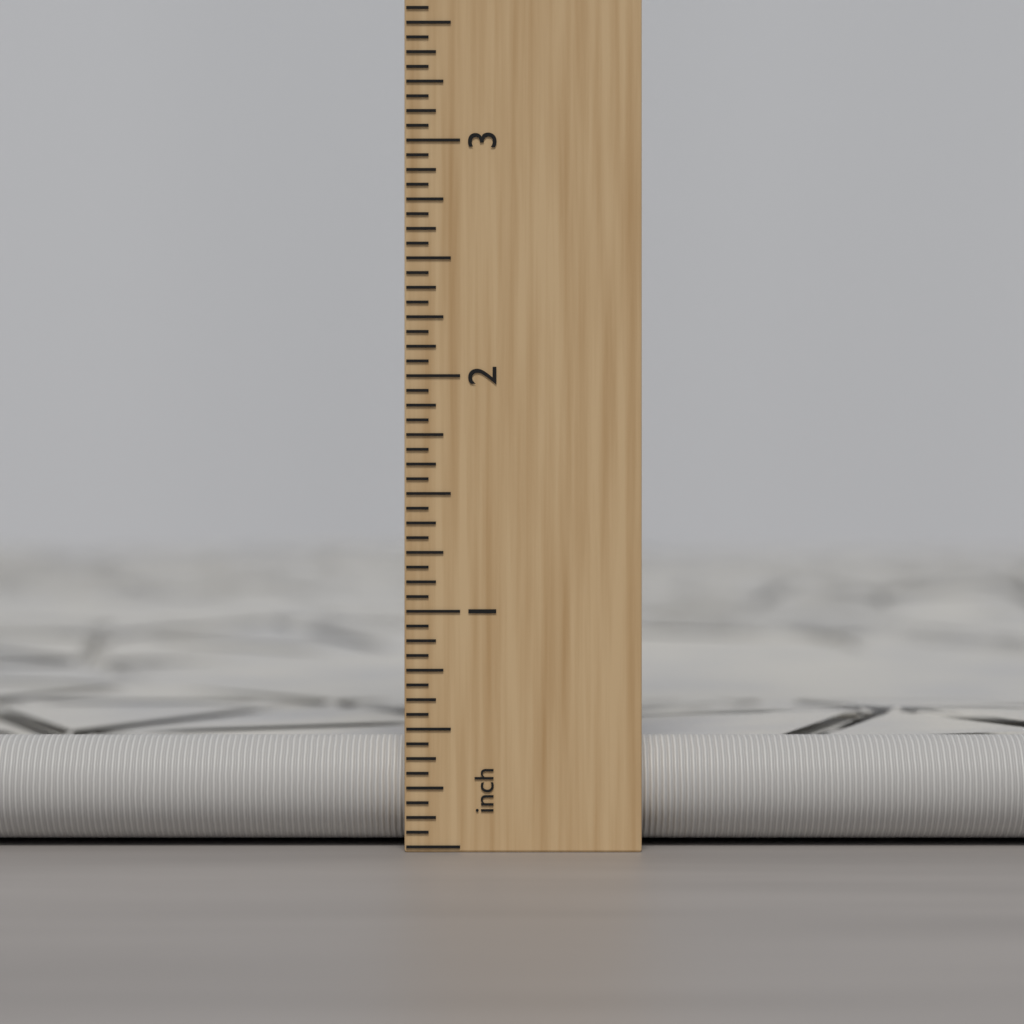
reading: 0.4500 inch
